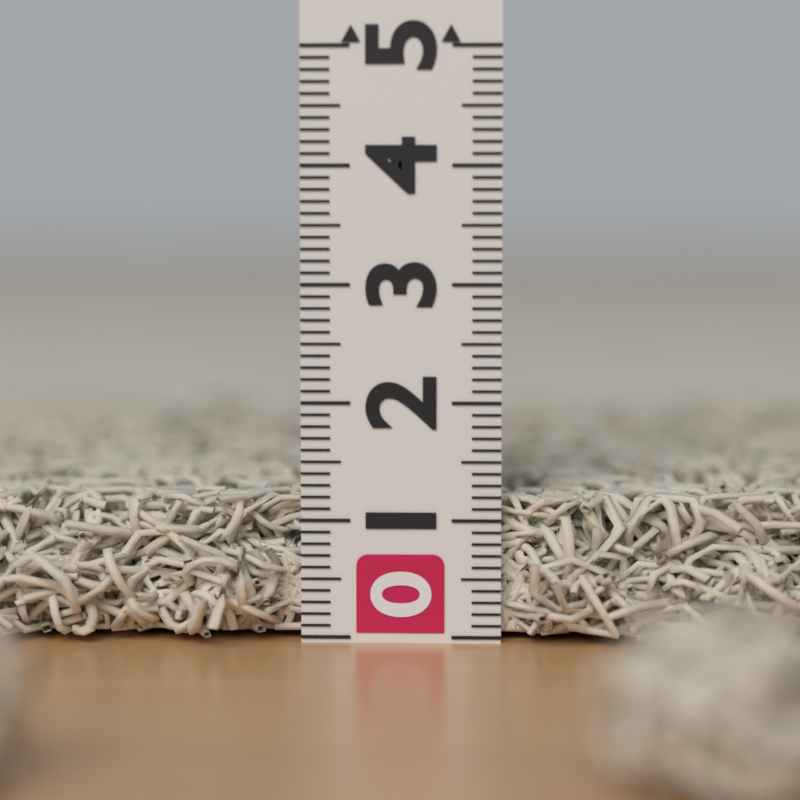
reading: 1.2 (no unit)
